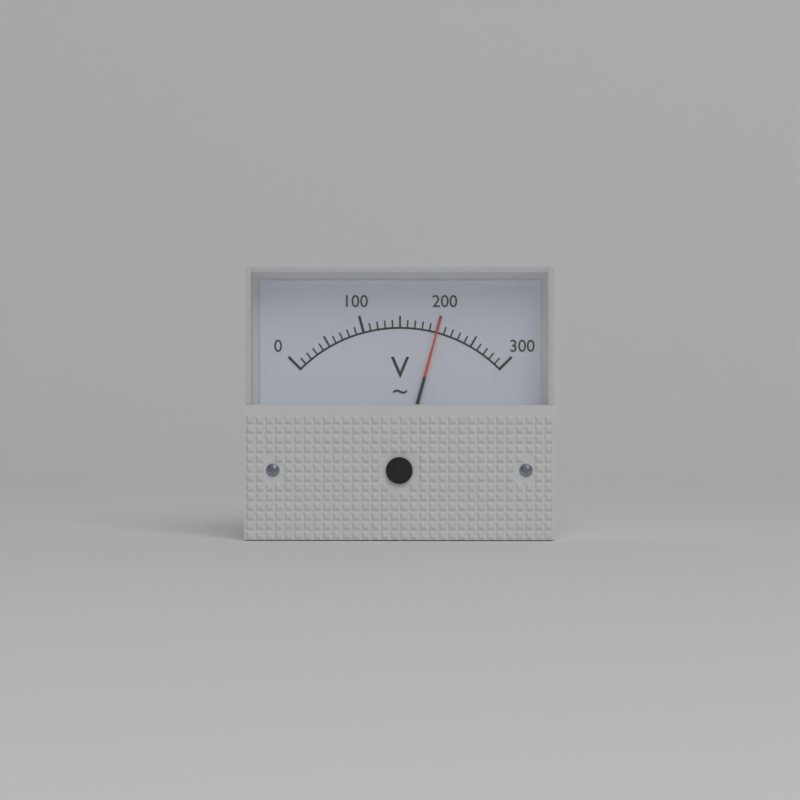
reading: 200 V
